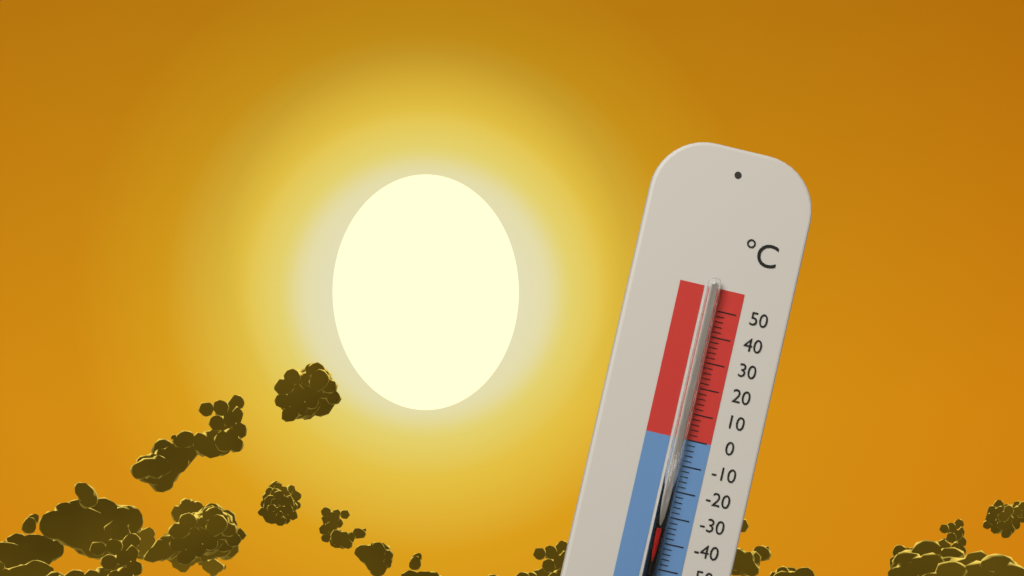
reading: -34 °C
